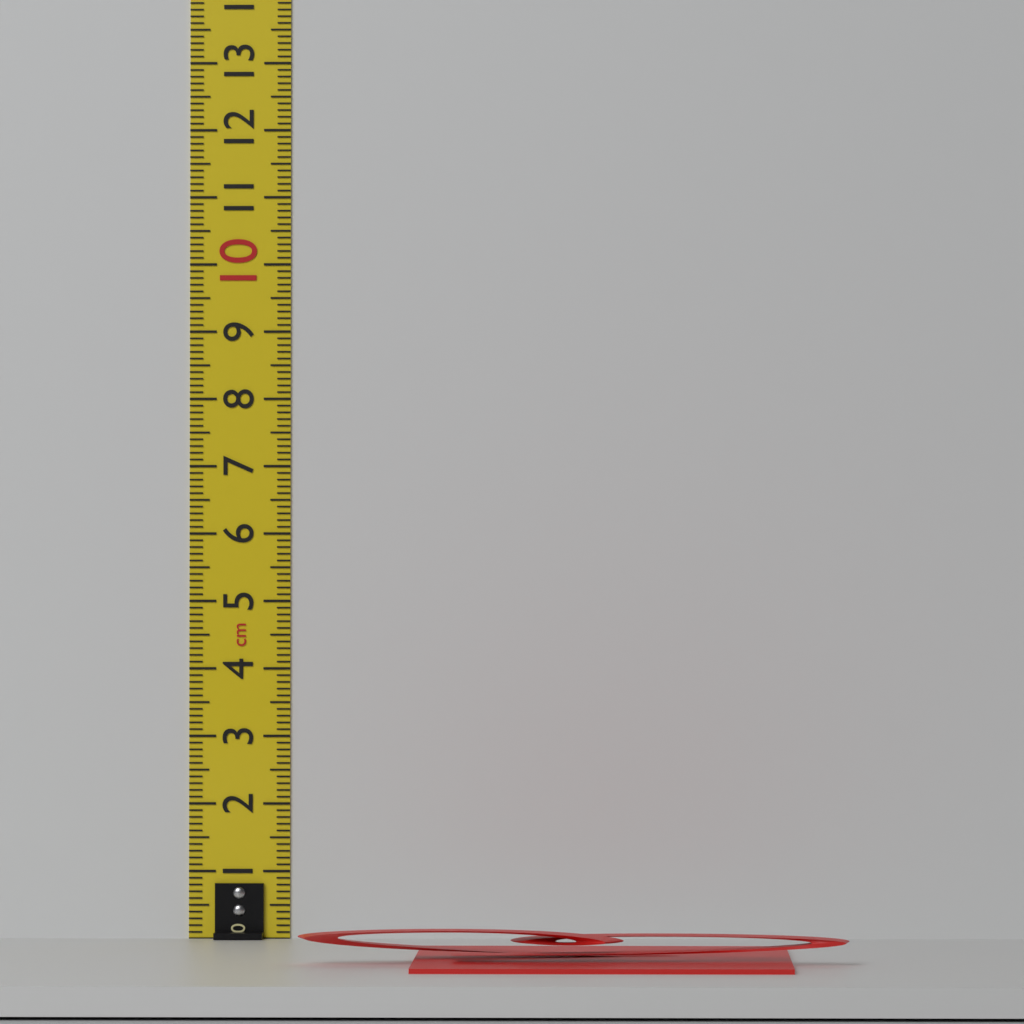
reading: 0.5 cm
